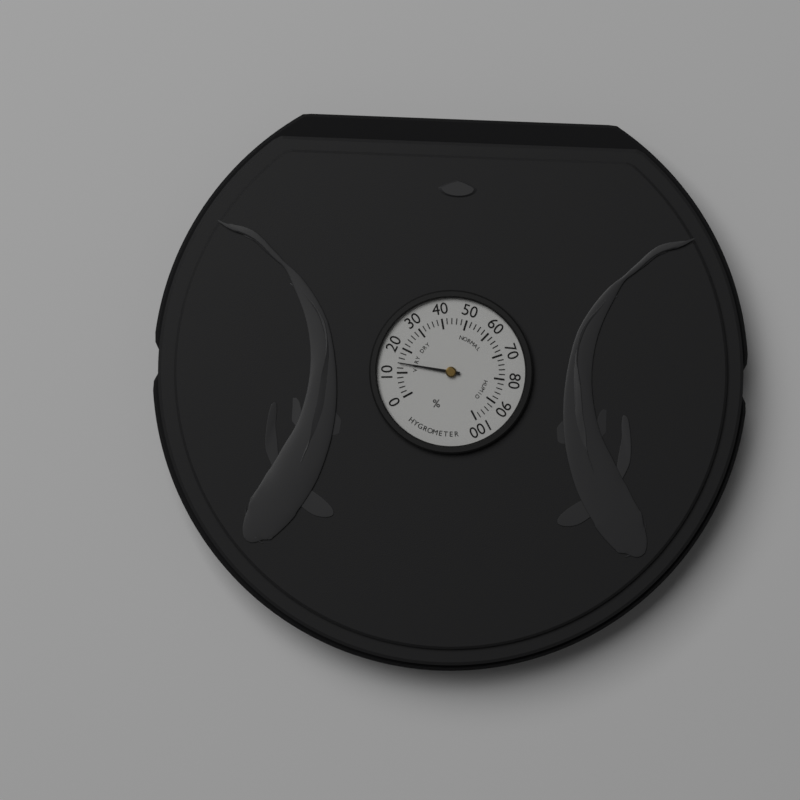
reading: 14 %
